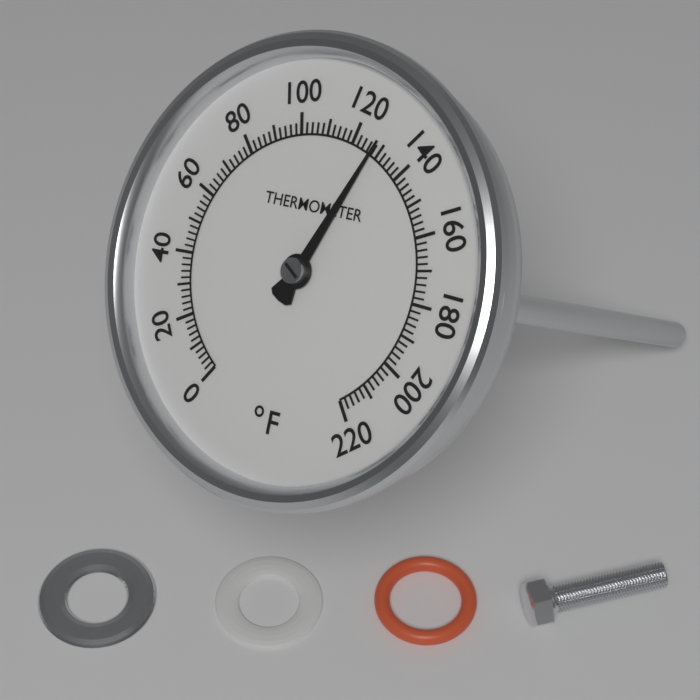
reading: 128 °F
